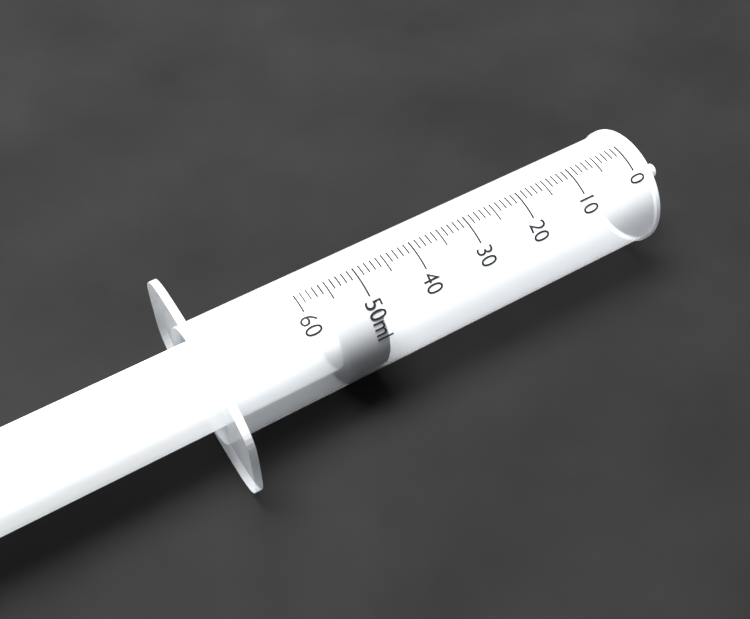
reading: 49 ml
